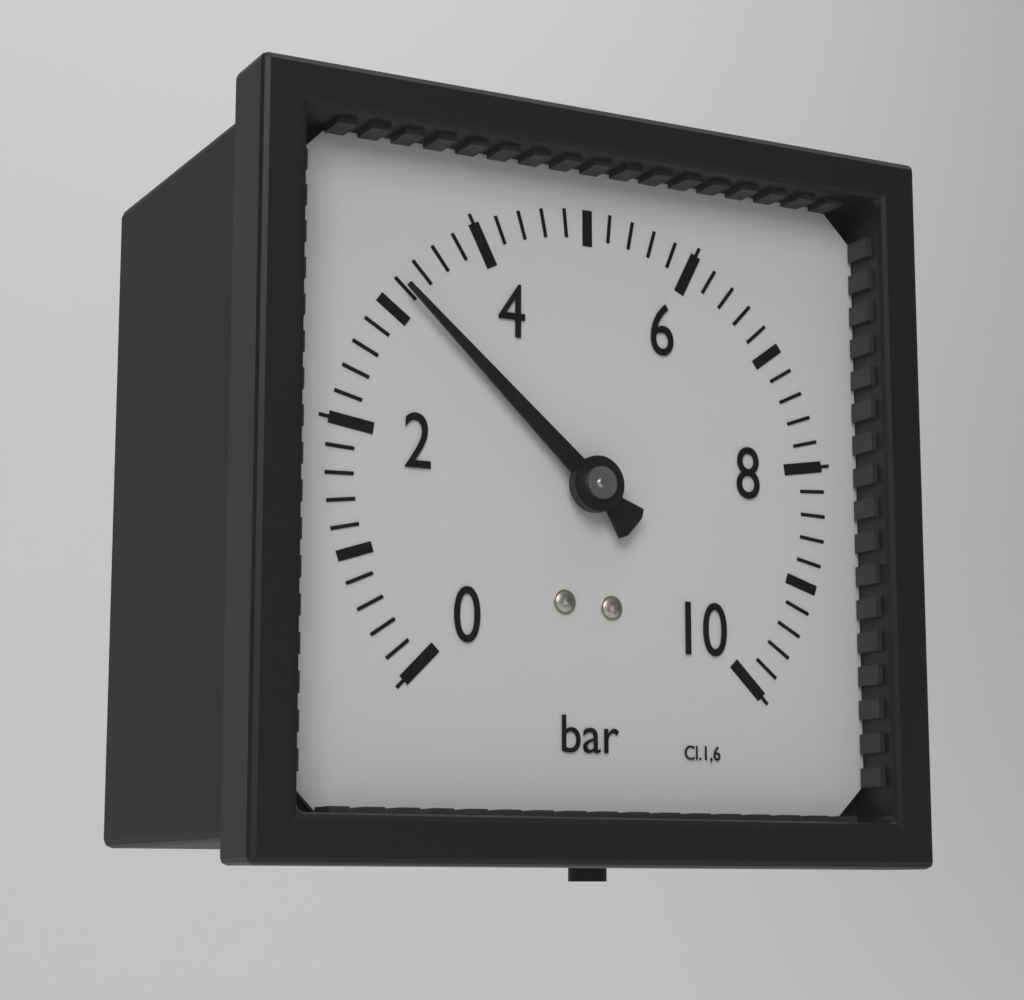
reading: 3.2 bar
